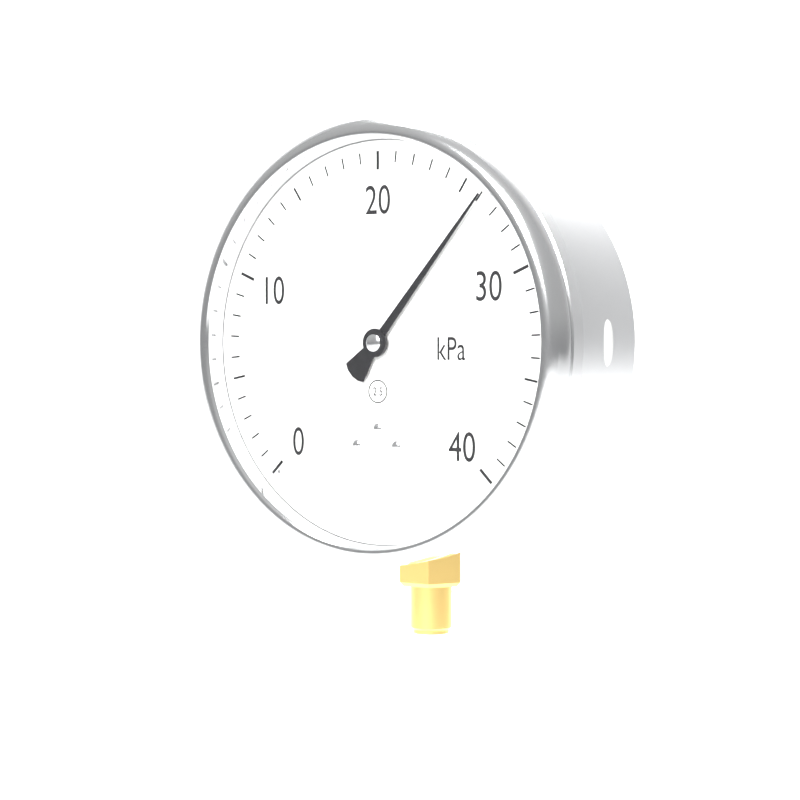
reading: 26 kPa
